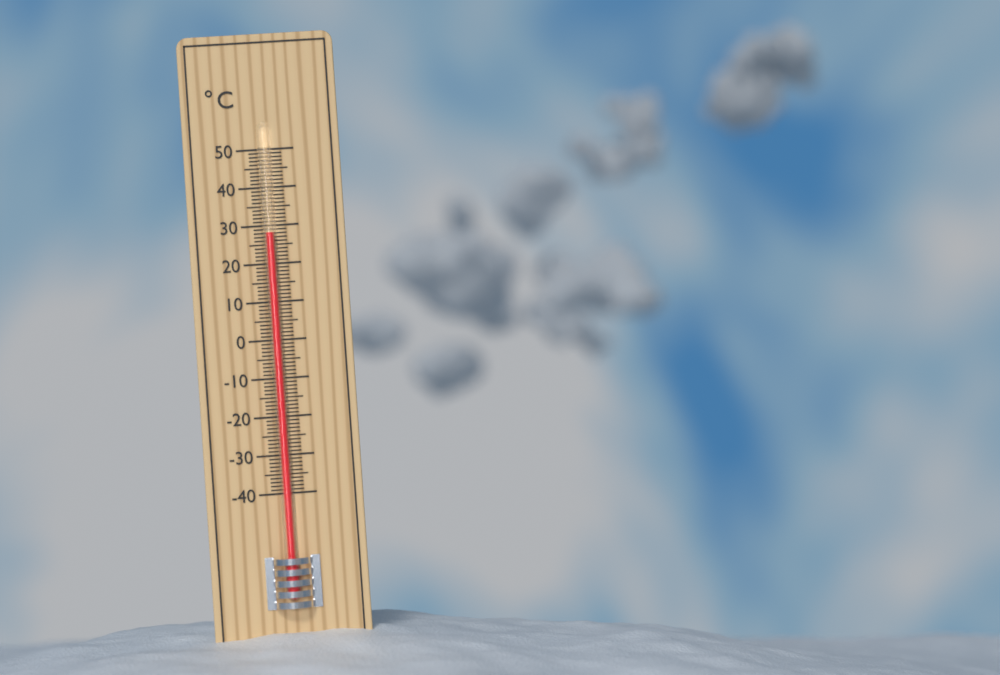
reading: 28 °C
